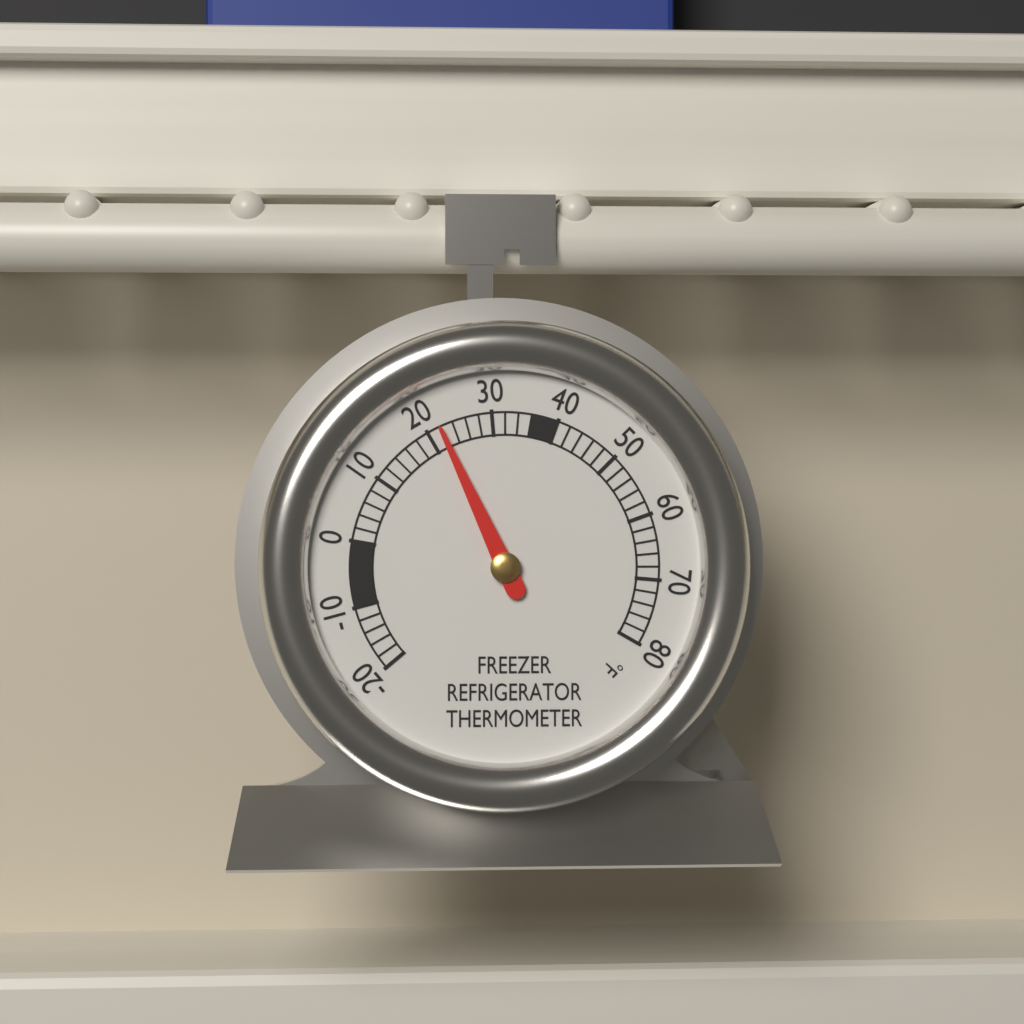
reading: 22 °F
